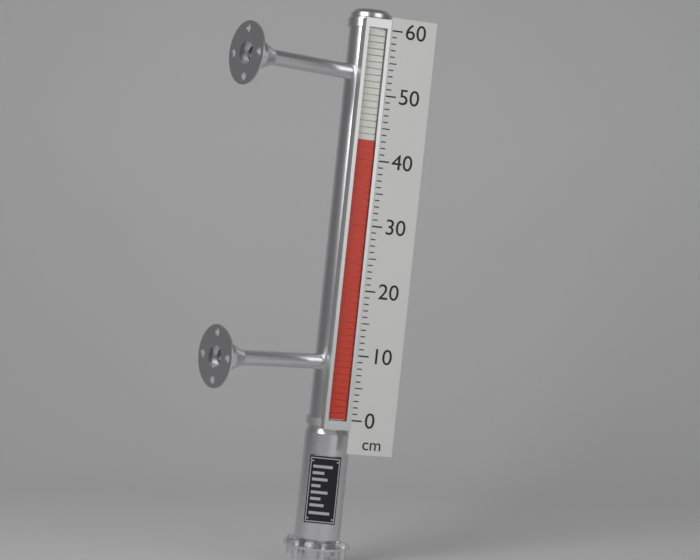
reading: 43 cm
